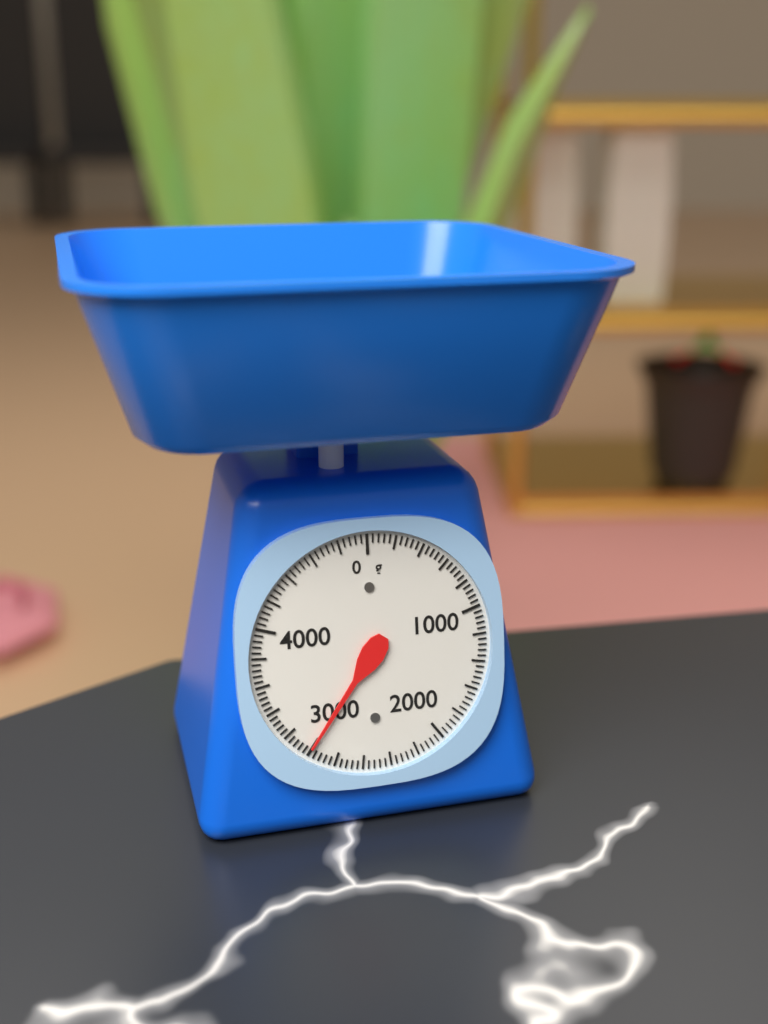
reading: 3000 g
